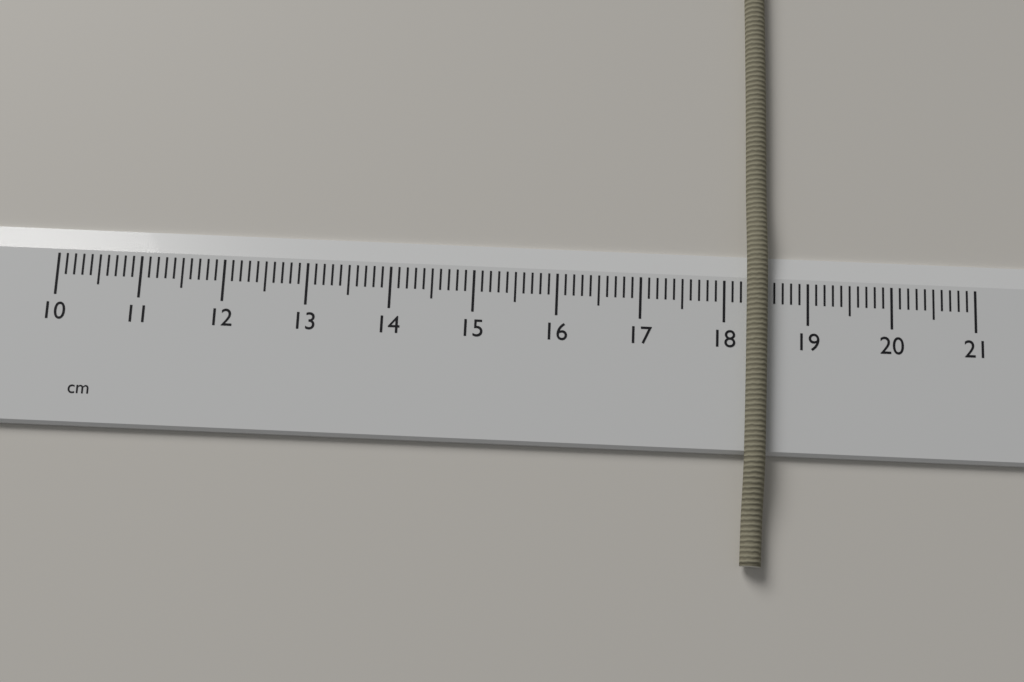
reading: 18.5 cm
